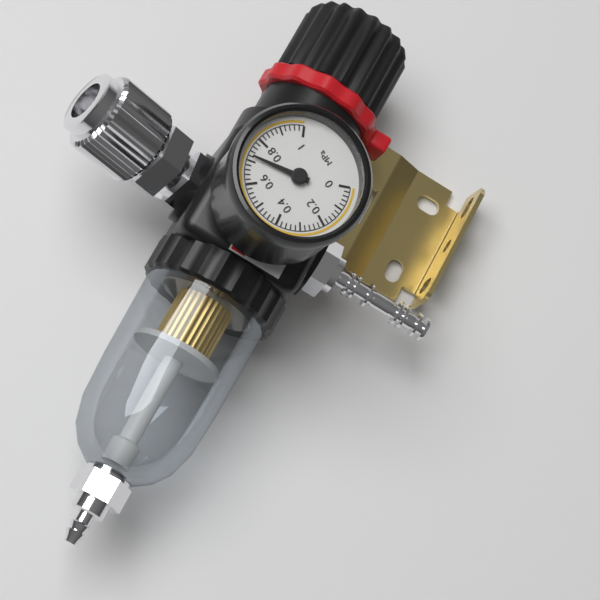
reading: 0.72 MPa
